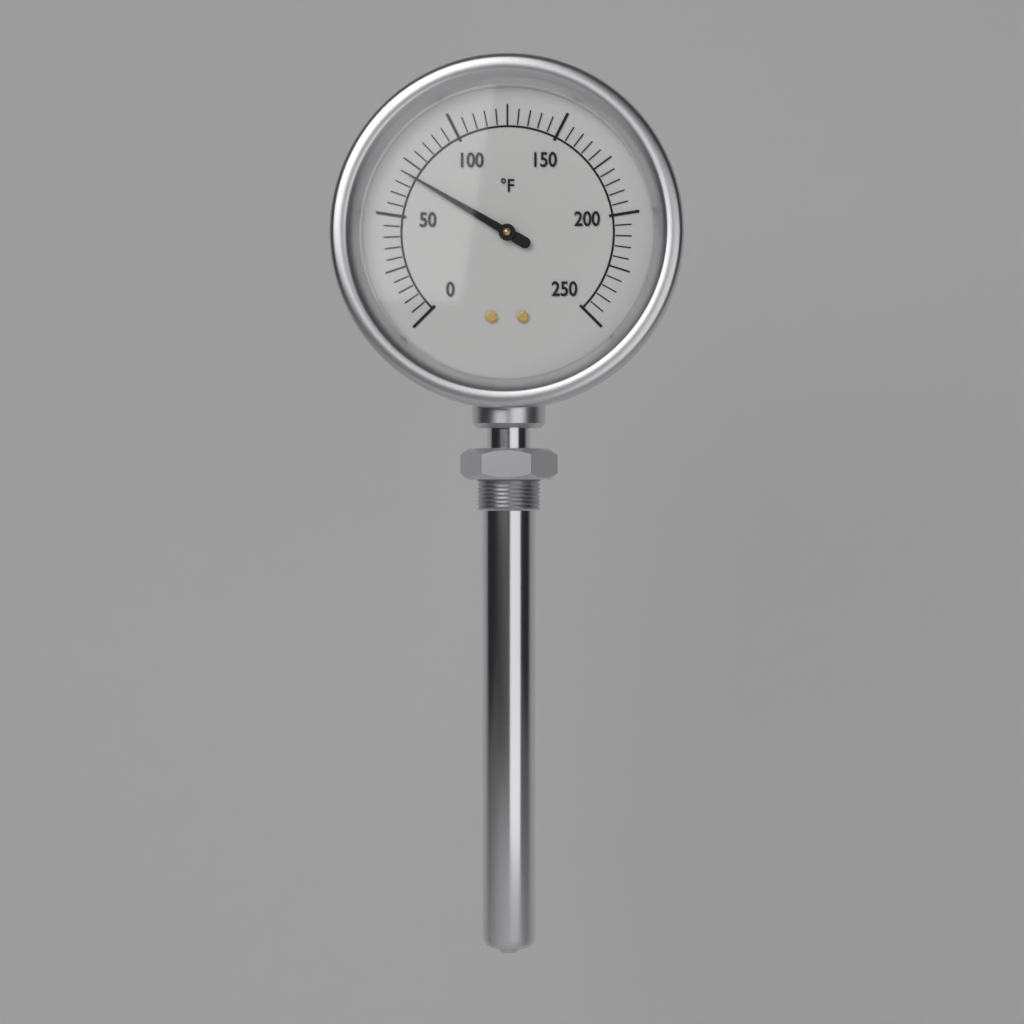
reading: 70 °F
